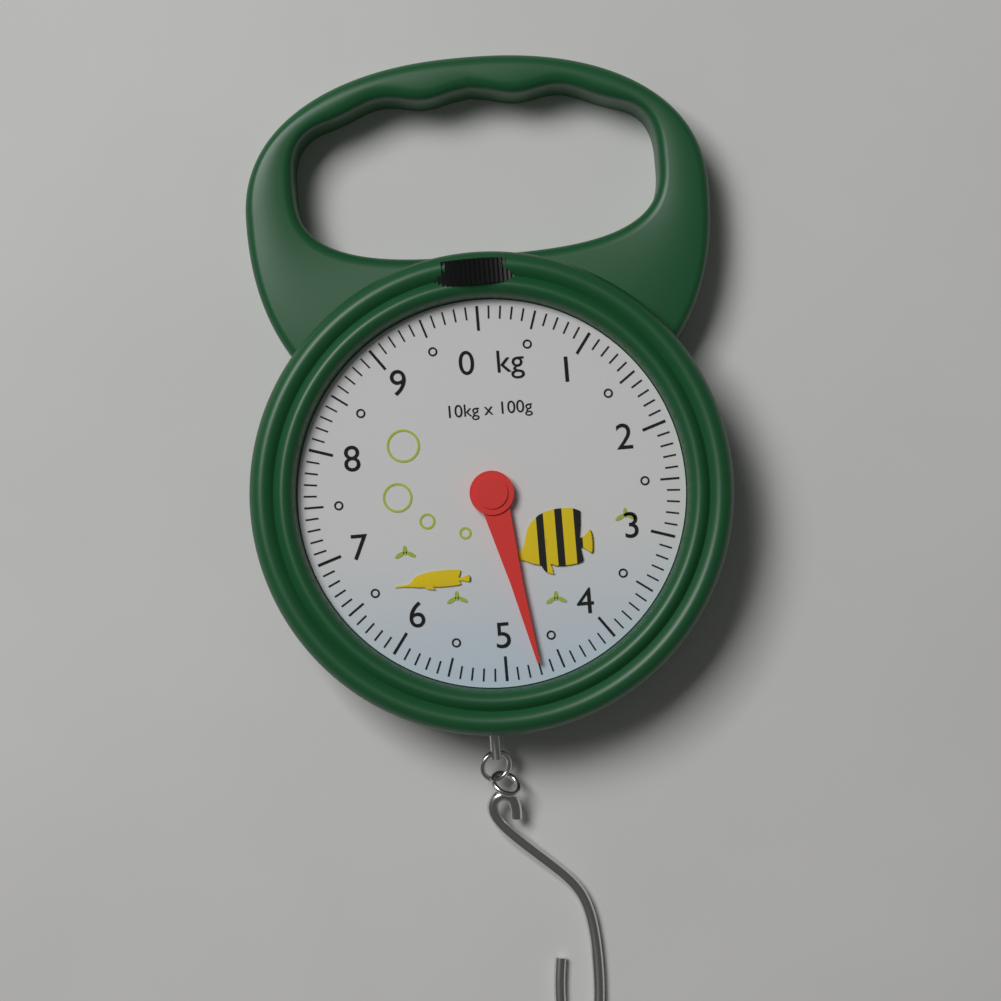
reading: 4.7 kg
